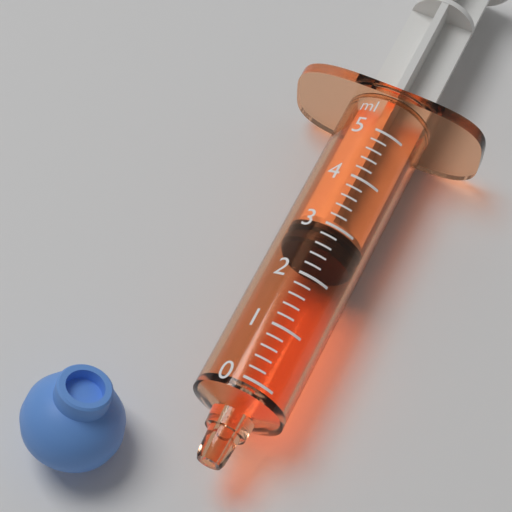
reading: 2.6 ml
